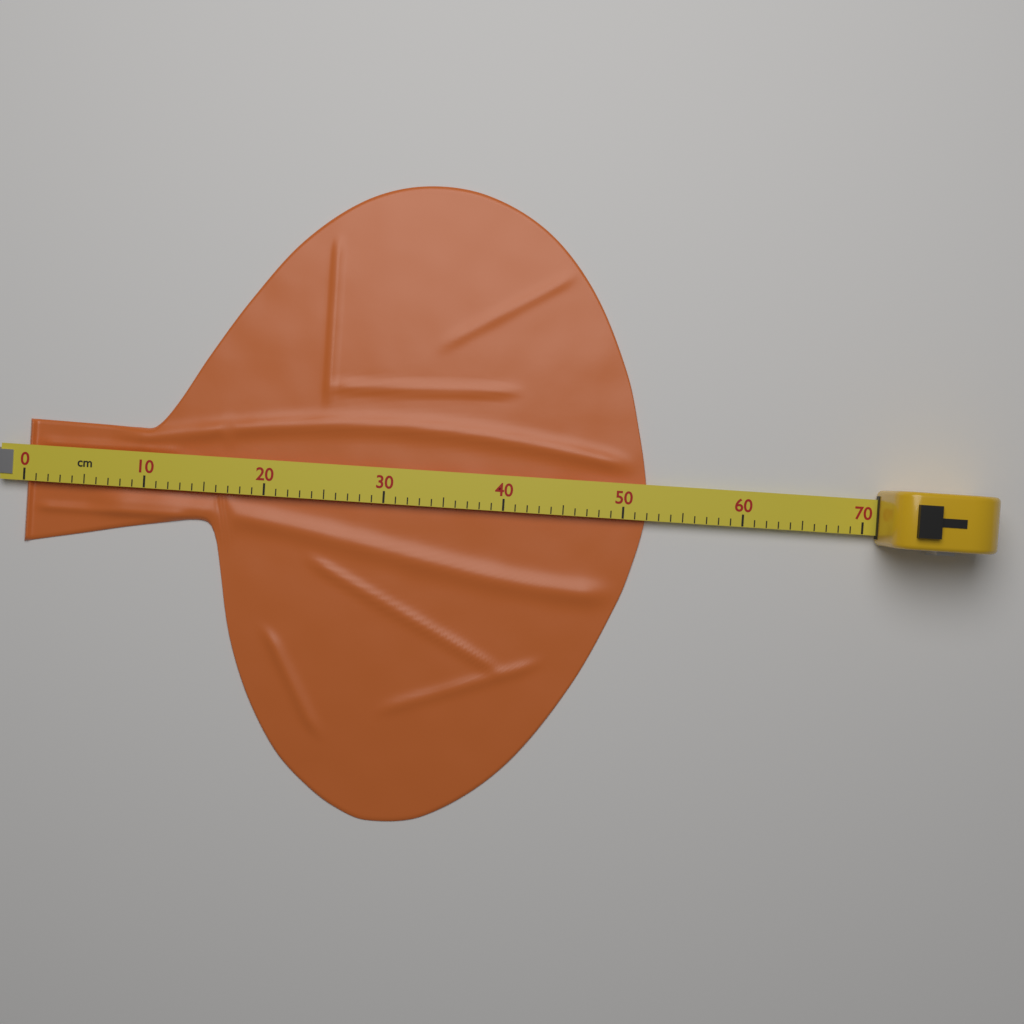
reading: 52 cm
